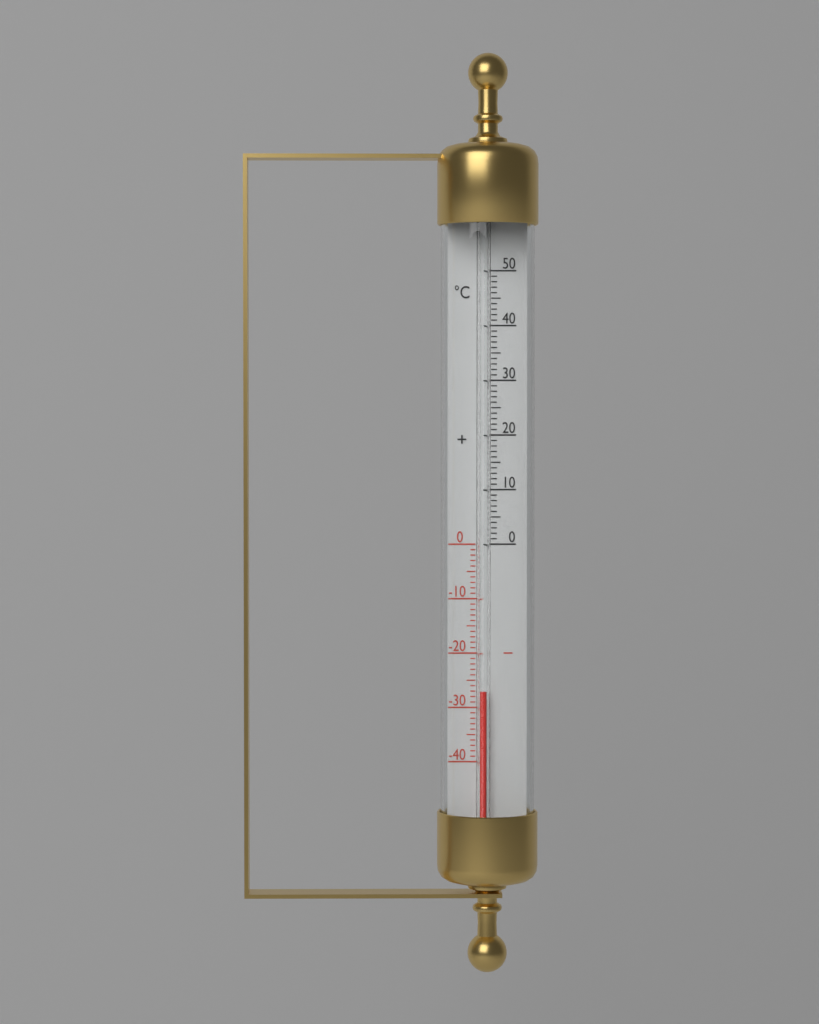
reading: -27 °C
